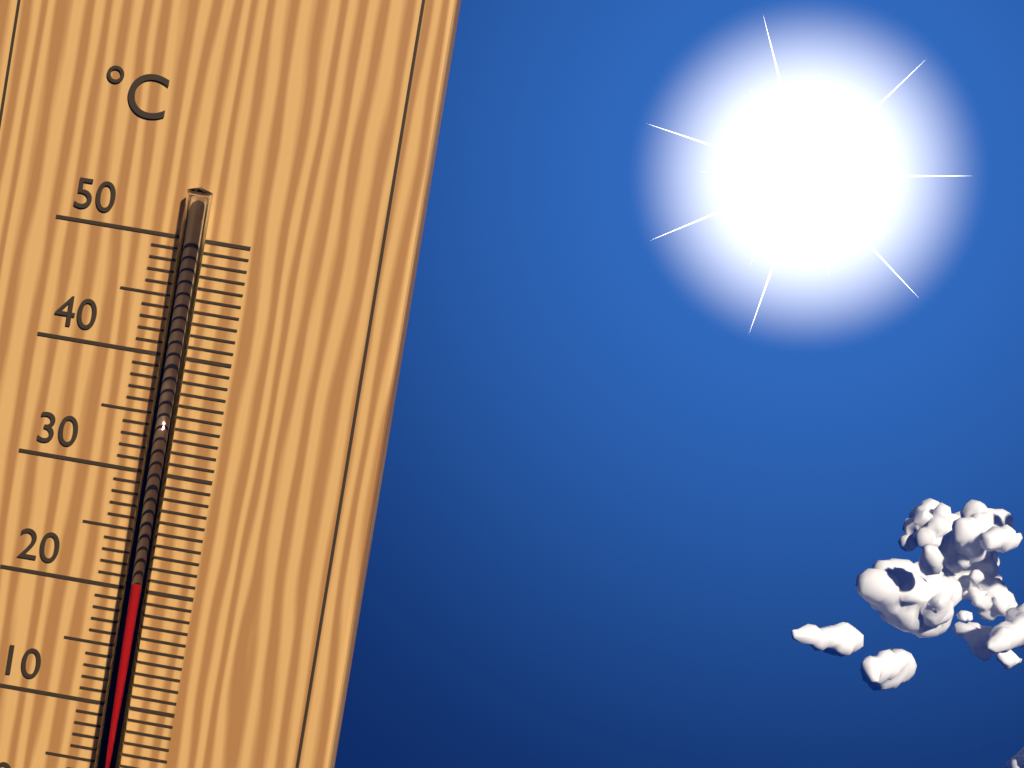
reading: 21 °C
